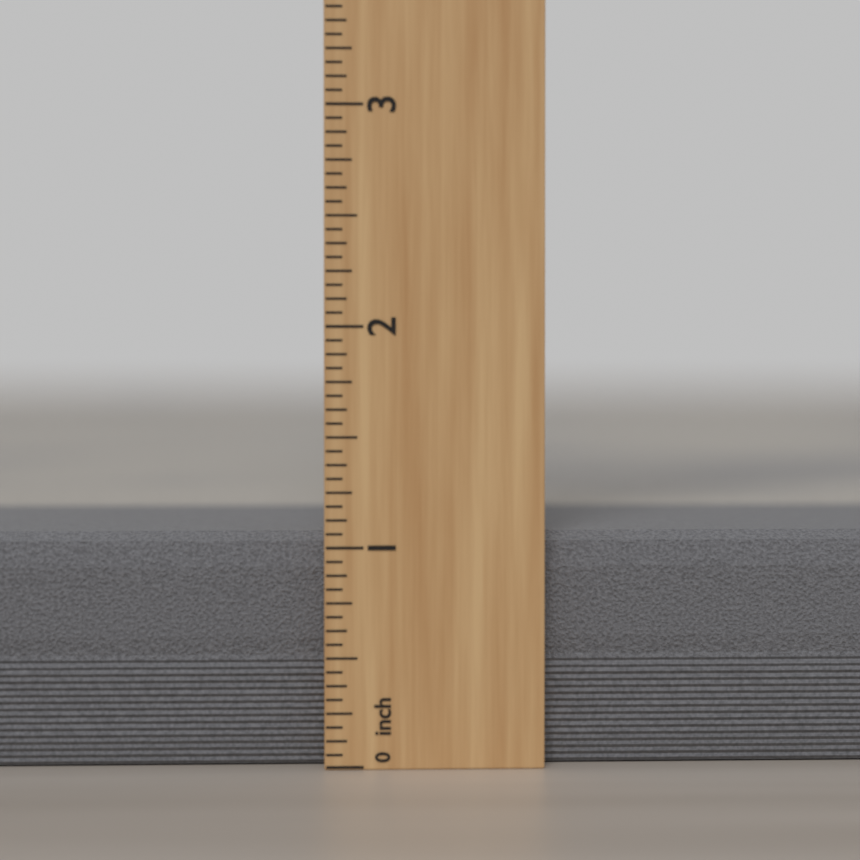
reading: 1.0625 inch
